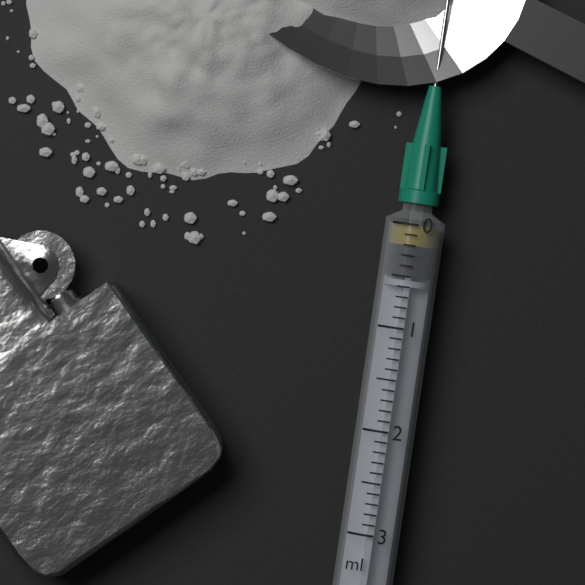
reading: 0.2 ml
